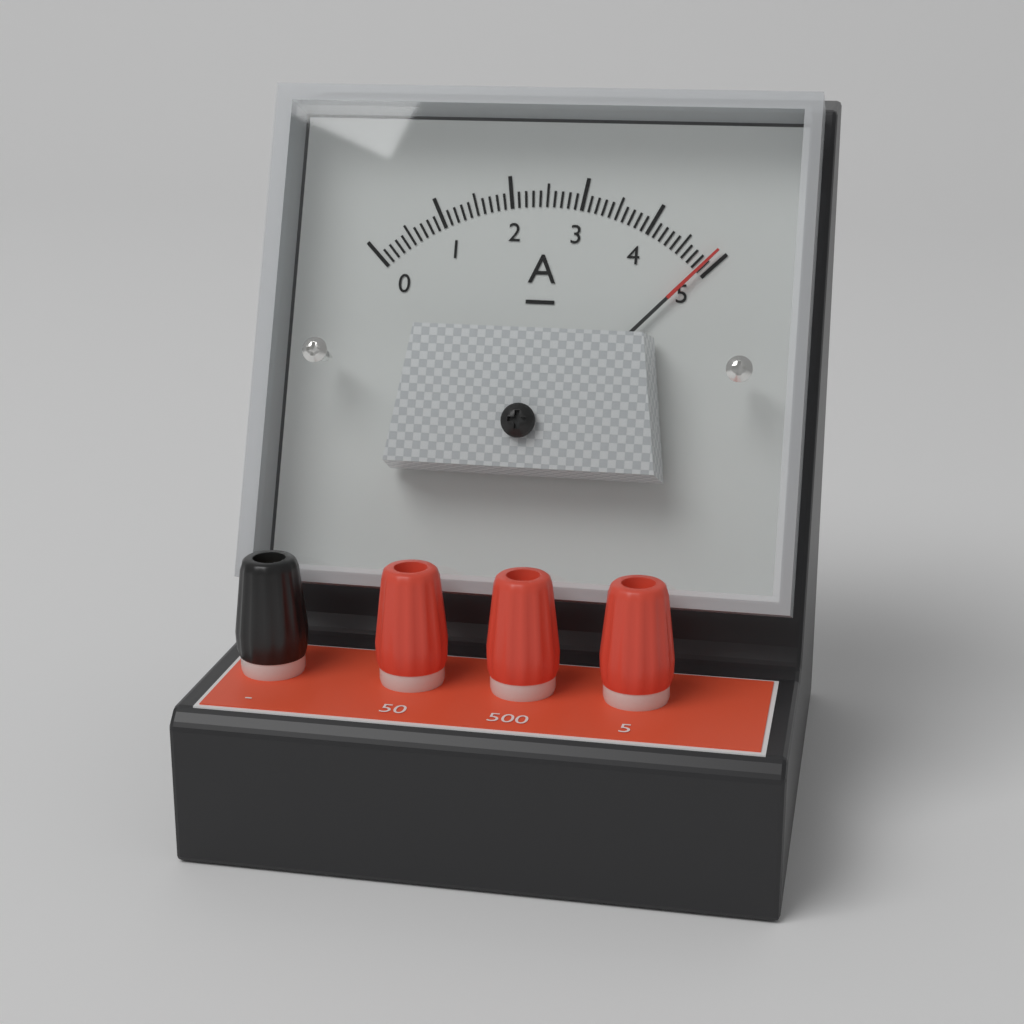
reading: 4.9 A
